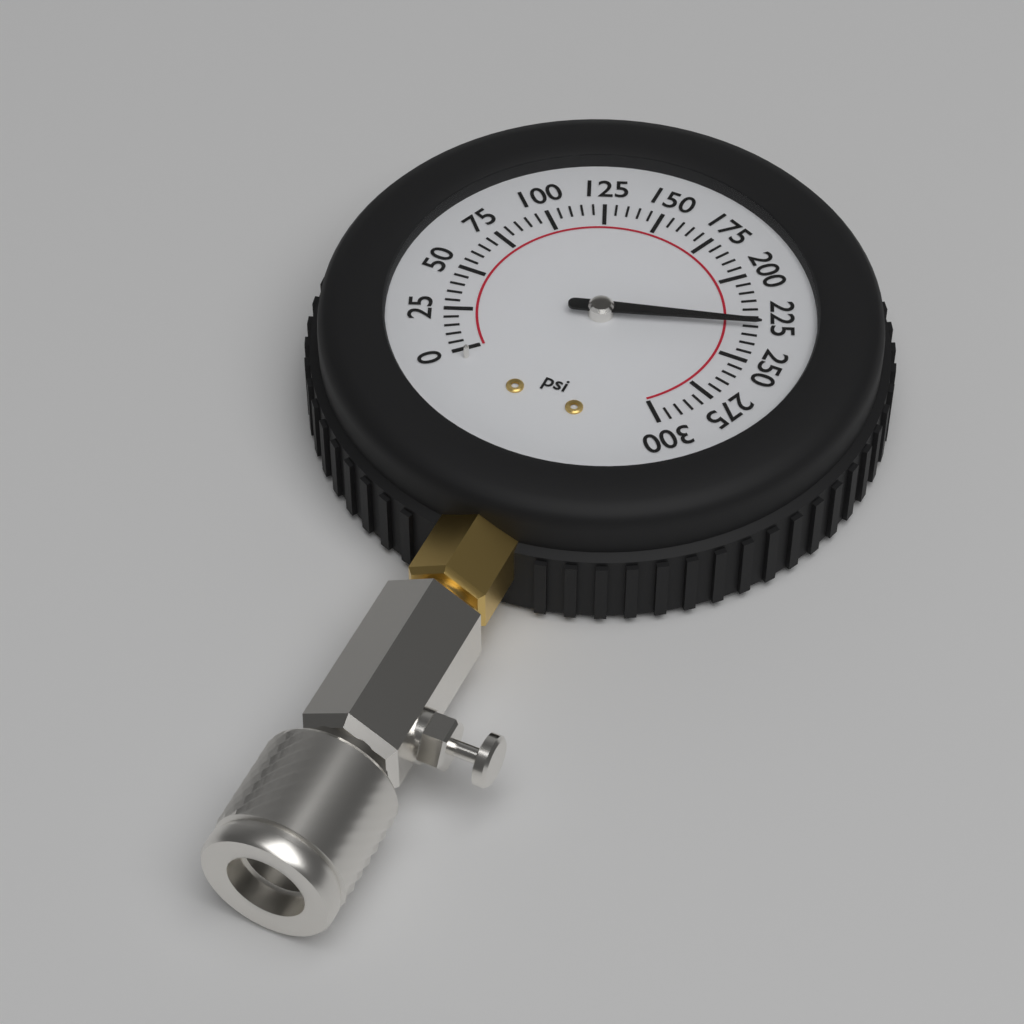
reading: 230 psi
